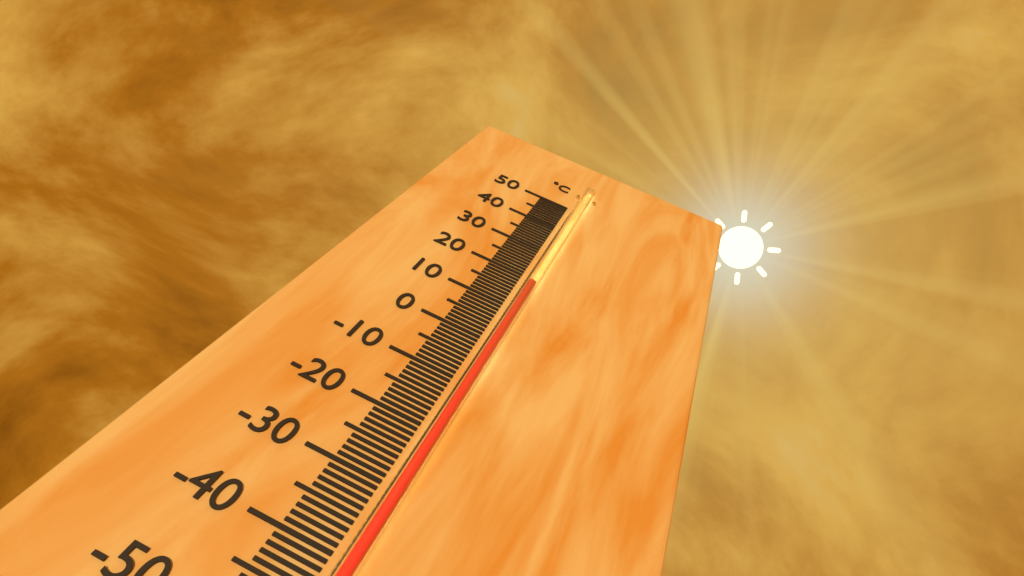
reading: 17 °C
